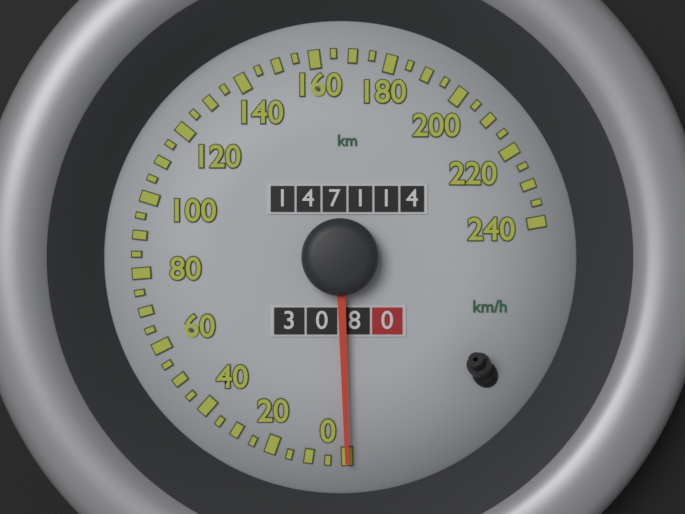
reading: 0 km/h
